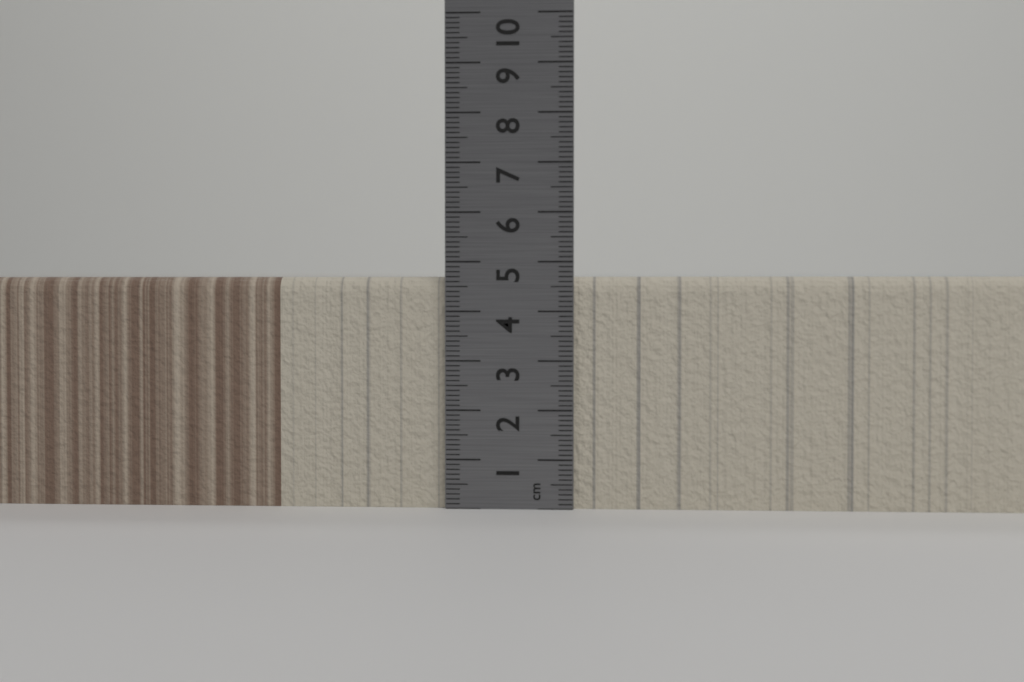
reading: 4.7 cm
